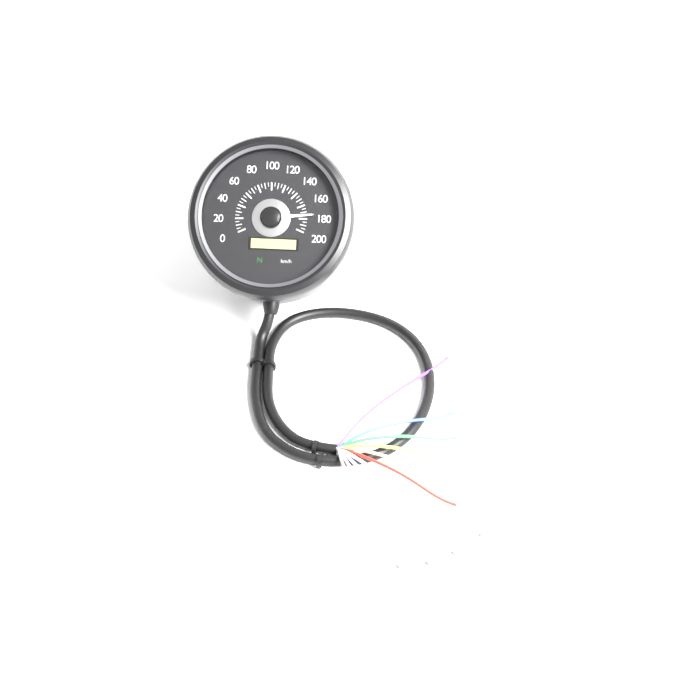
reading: 175 km/h
